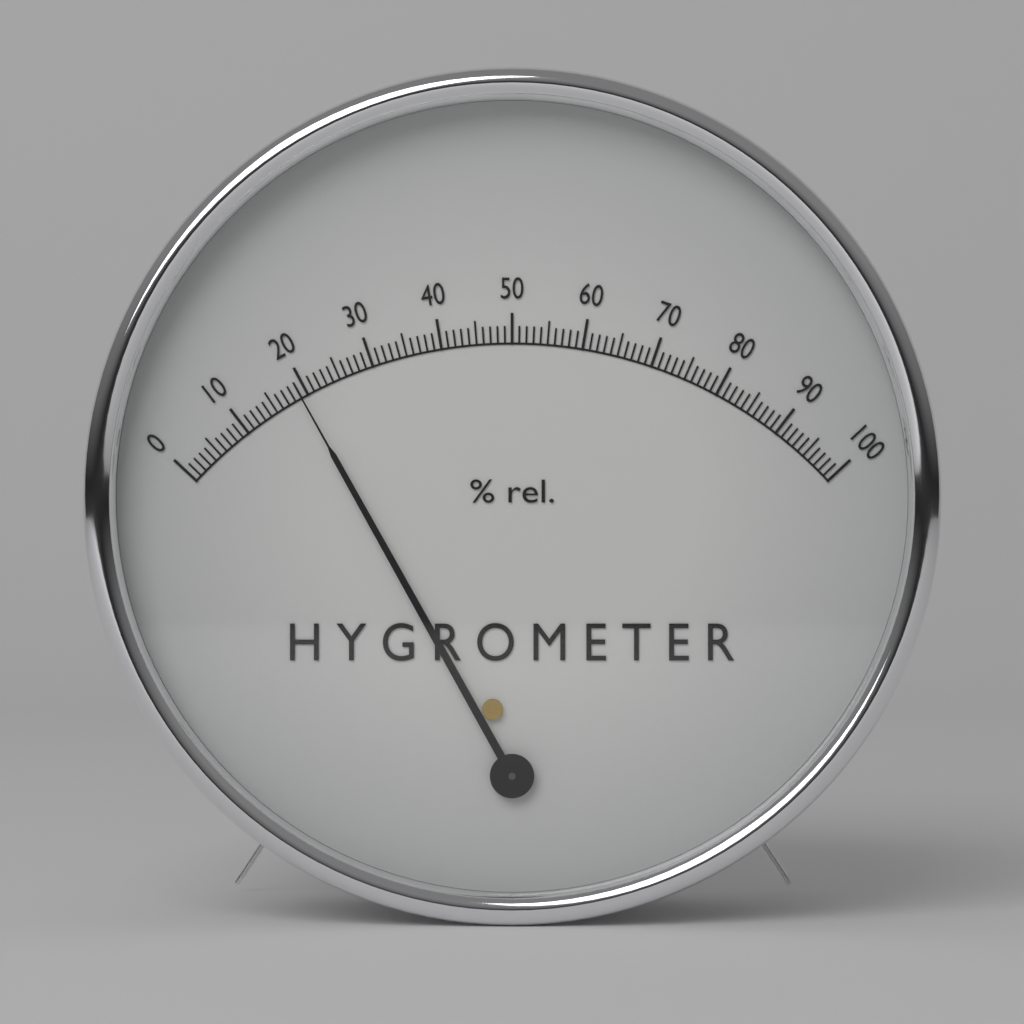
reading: 19 %
